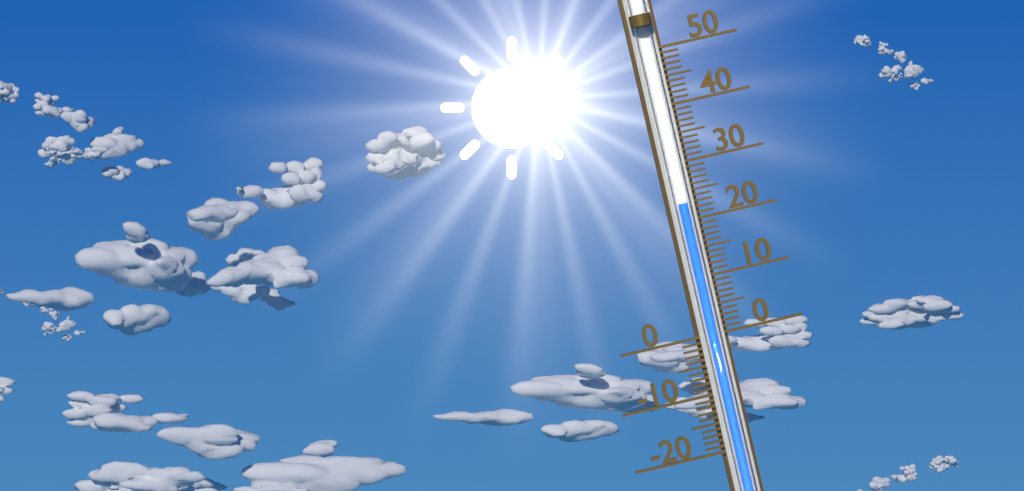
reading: 23 (no unit)
